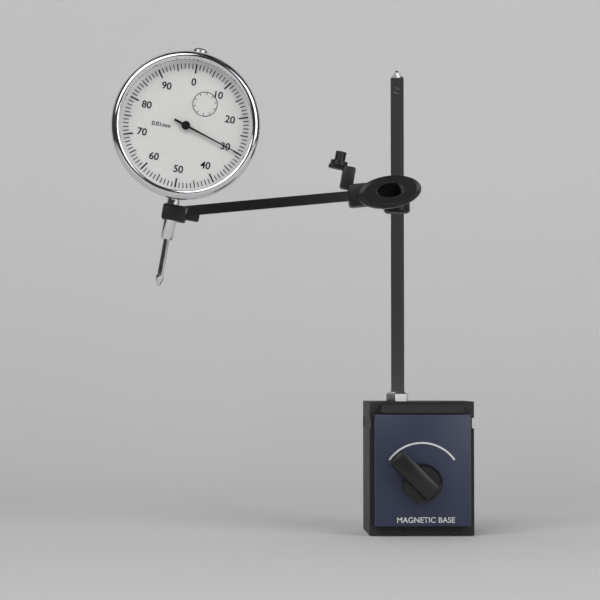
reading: 0.30 mm
